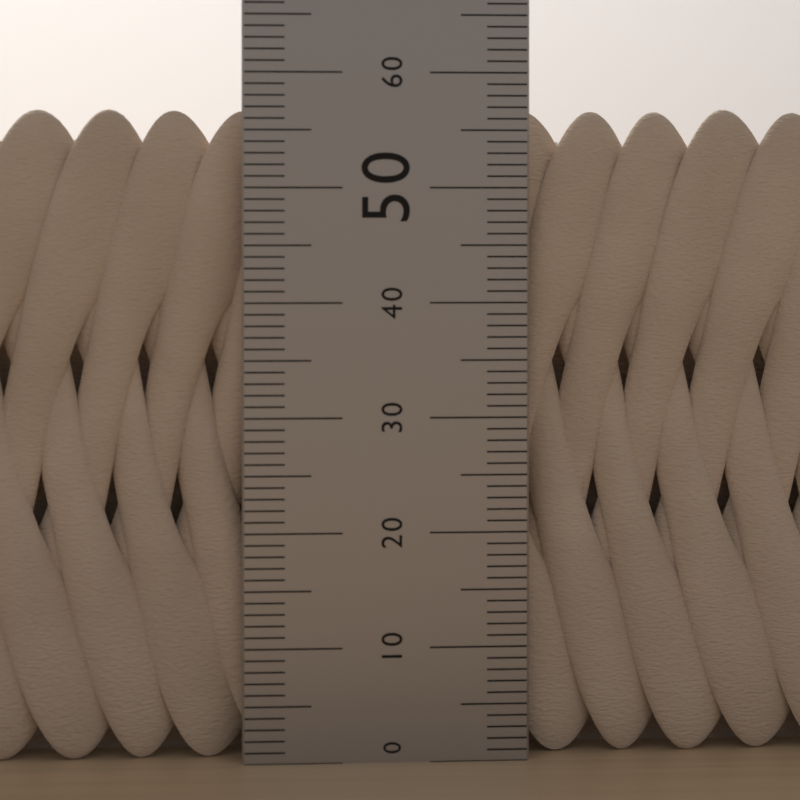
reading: 57 (no unit)
